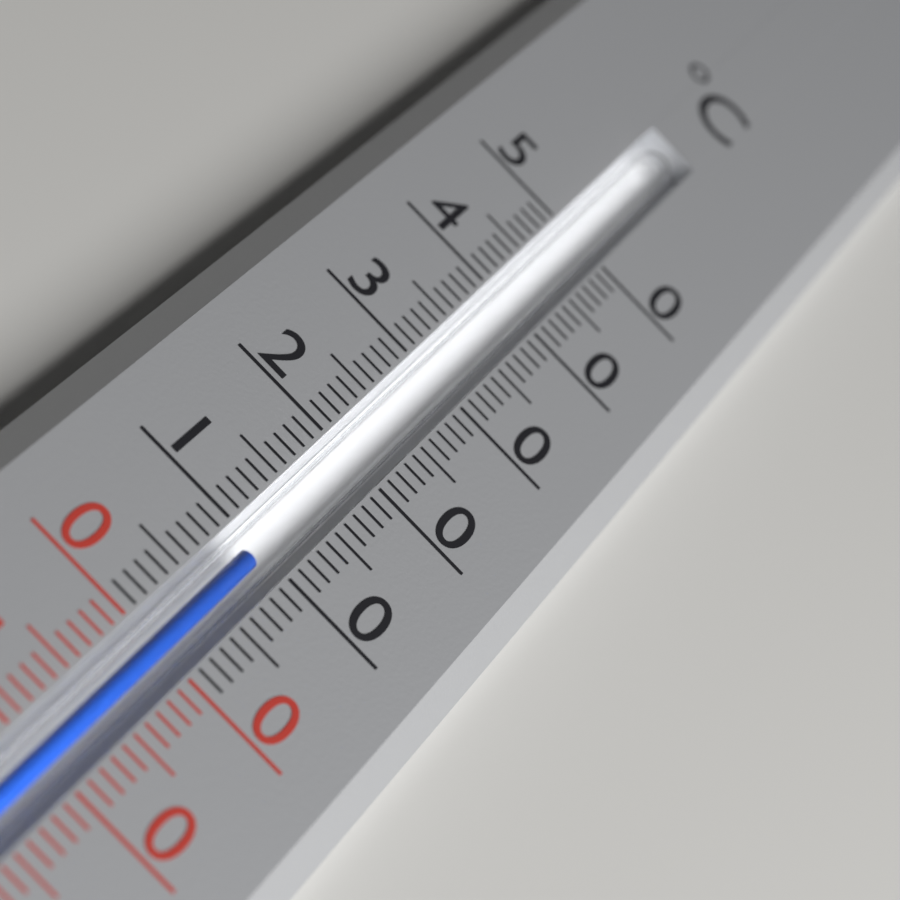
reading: 9 °C
